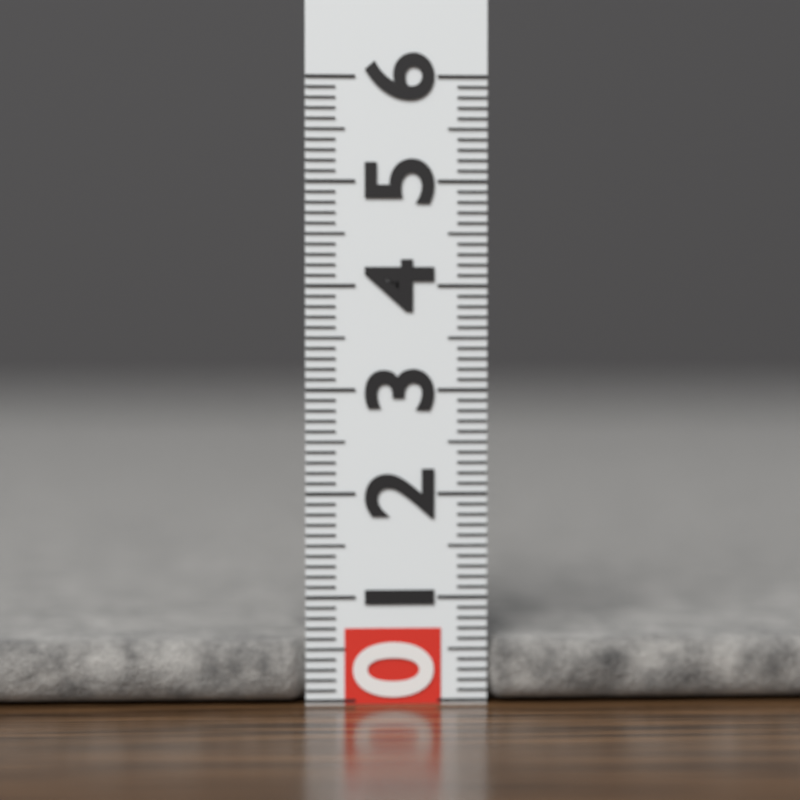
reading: 0.6 (no unit)
